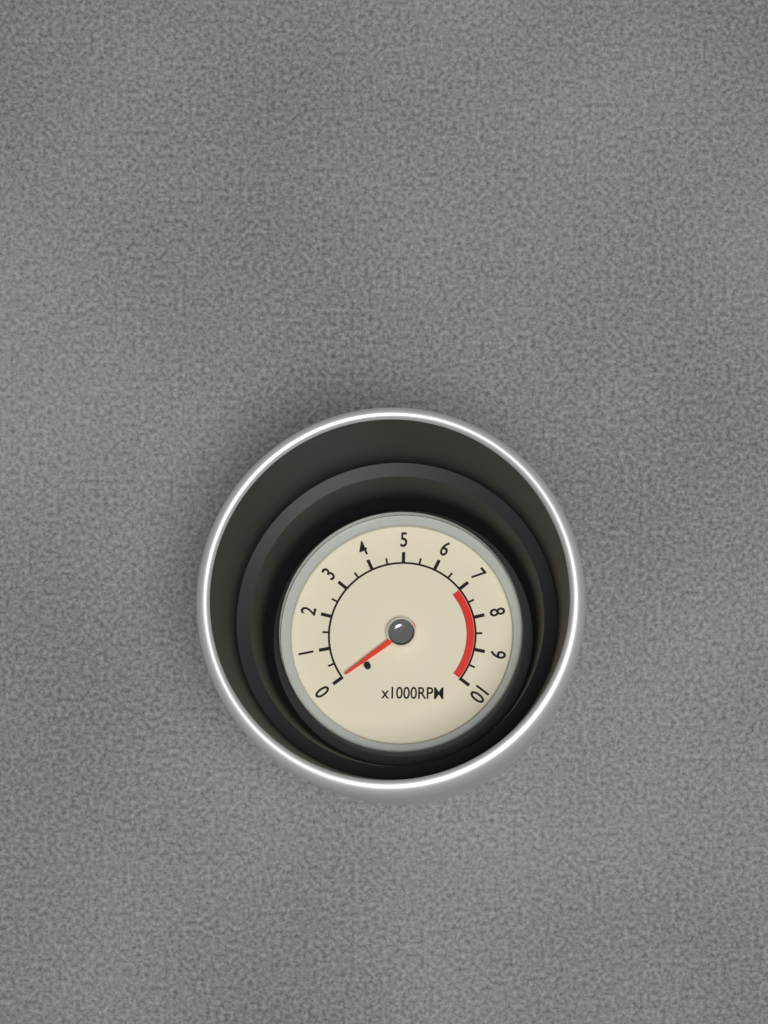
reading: 0 RPM
